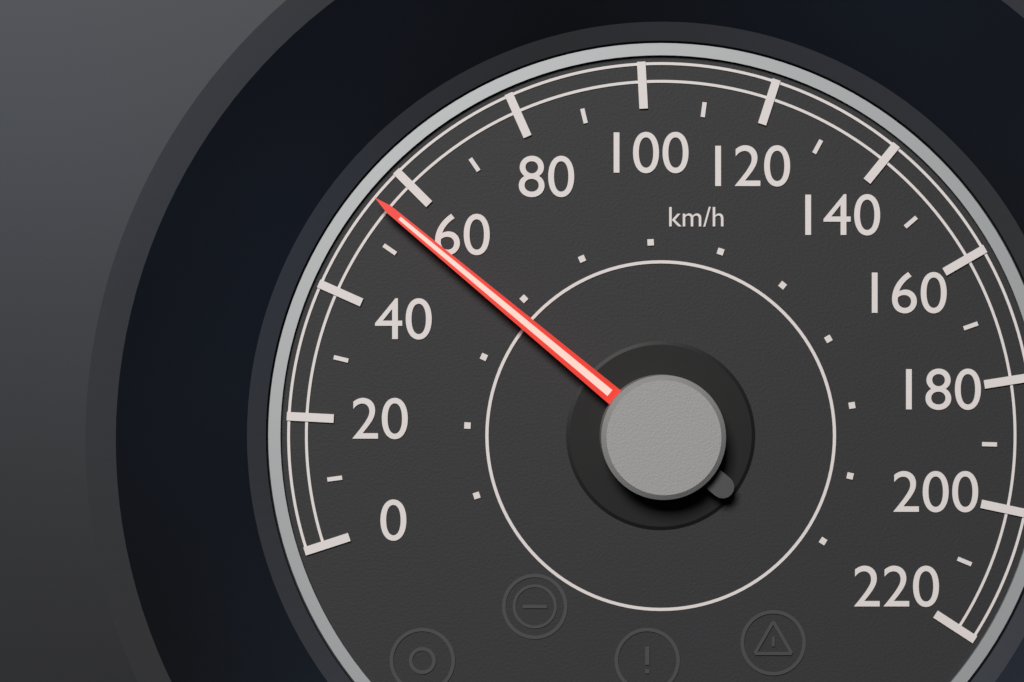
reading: 55 km/h
